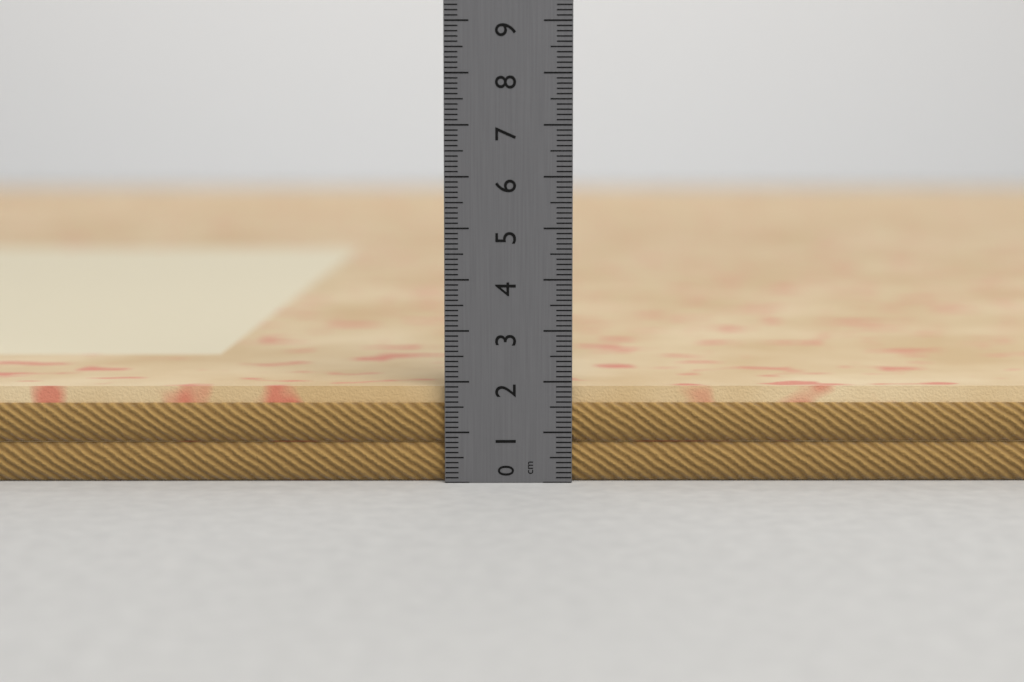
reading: 1.9 cm
